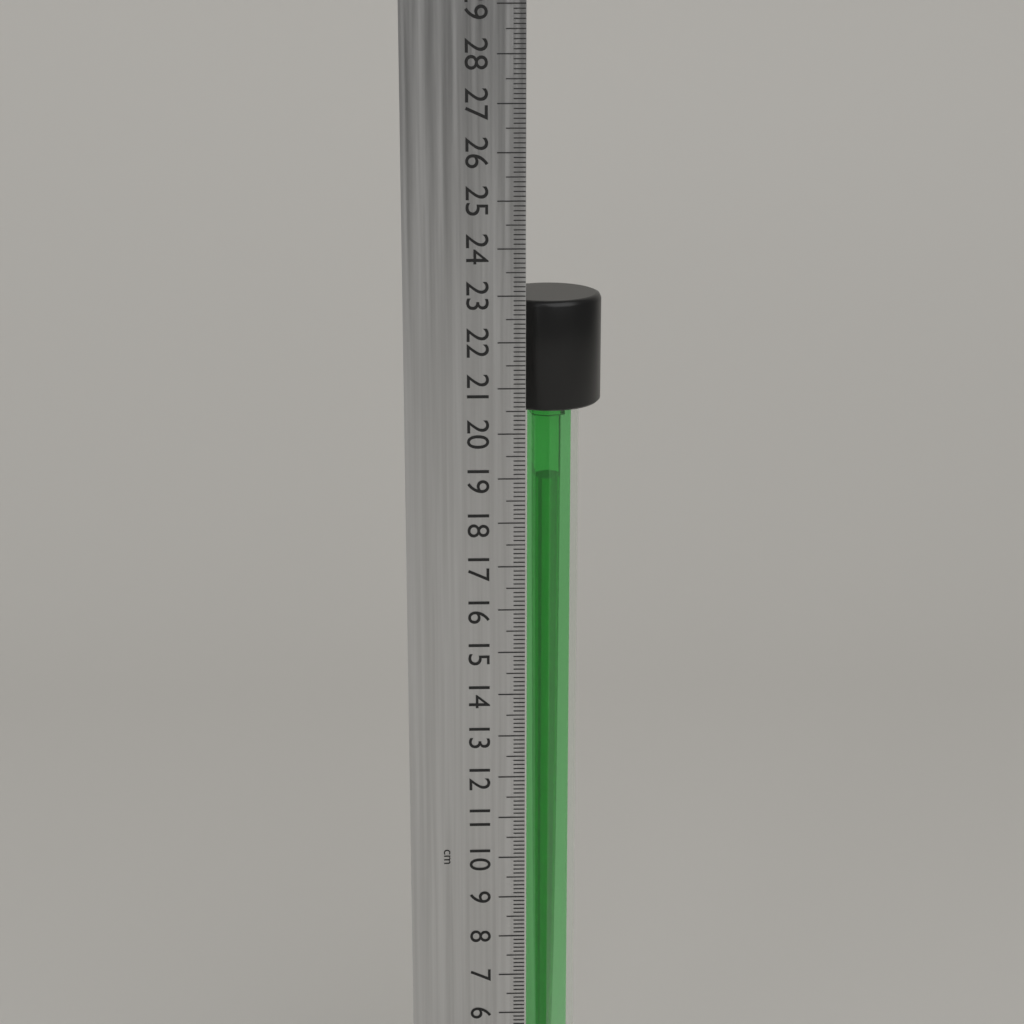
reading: 22.8 cm
